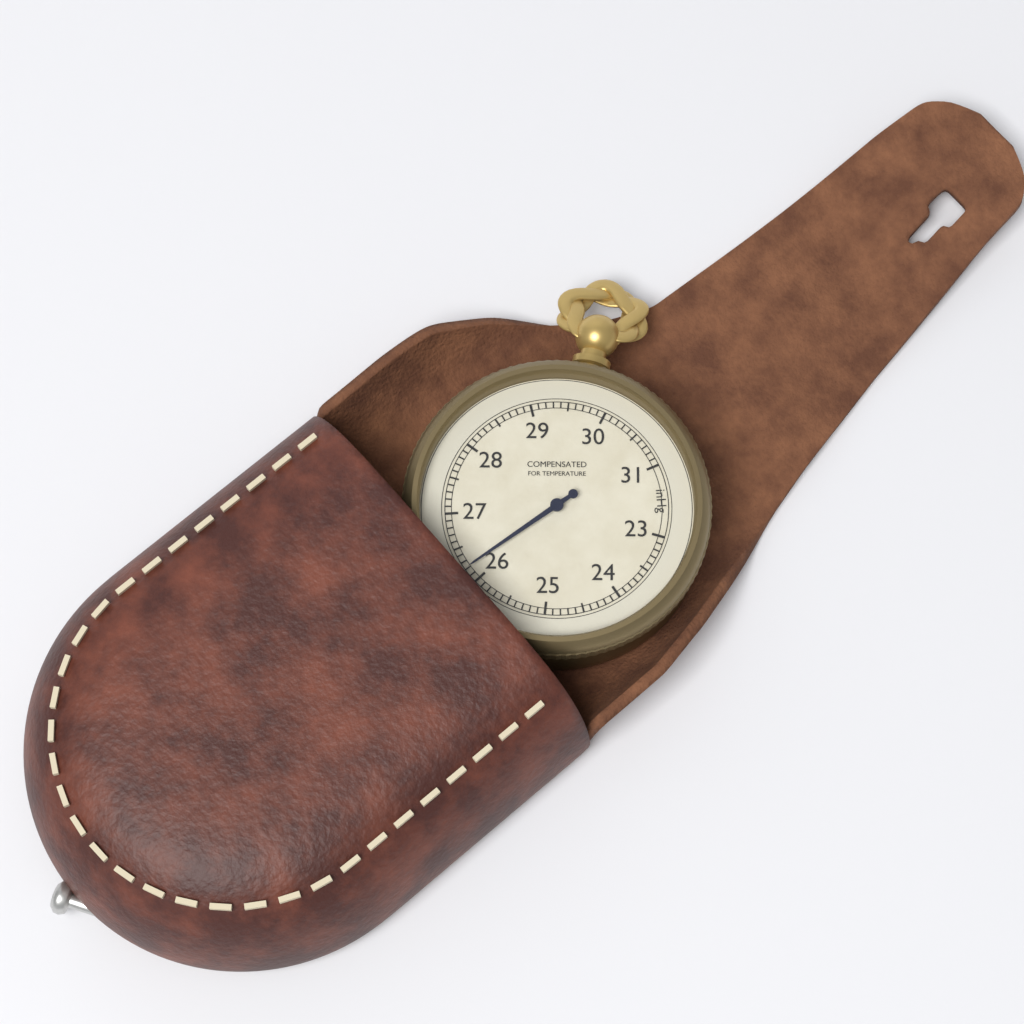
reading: 26.2 inHg
